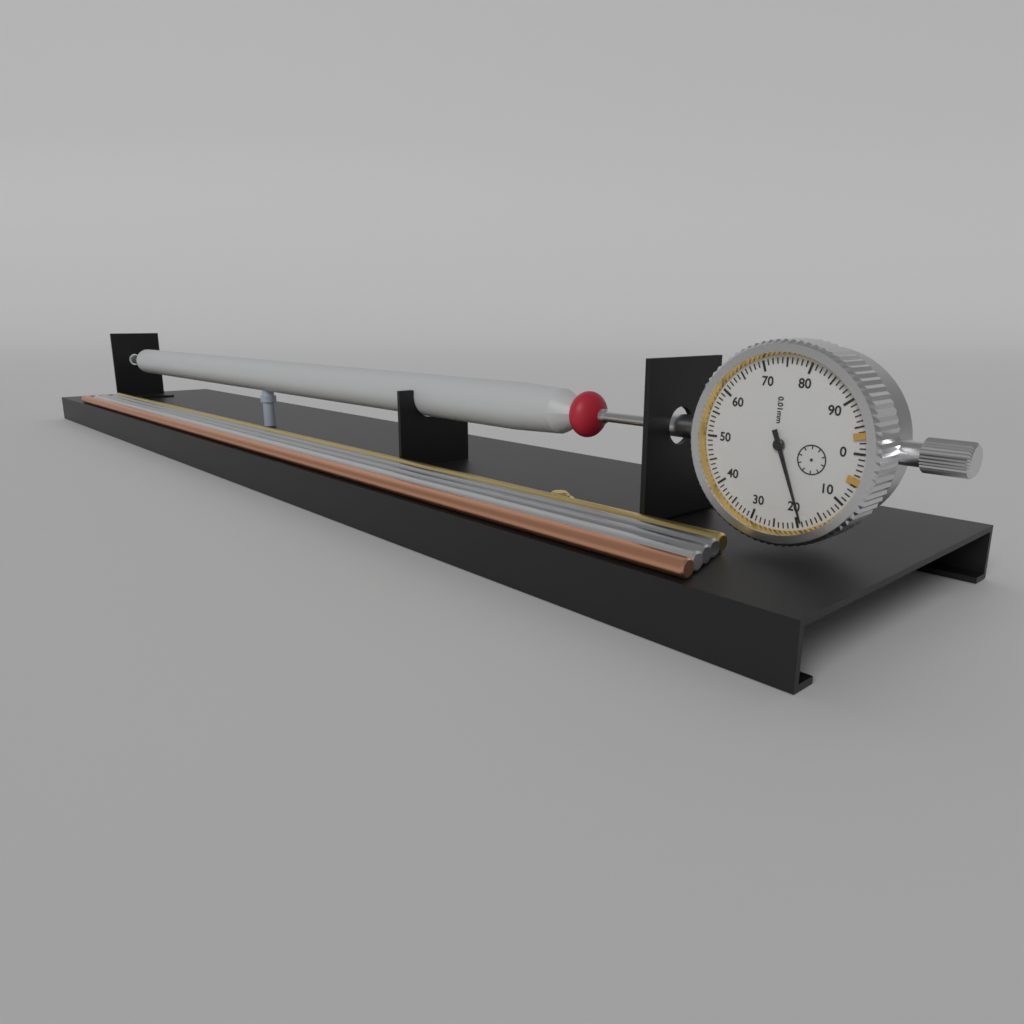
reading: 0.19 mm
